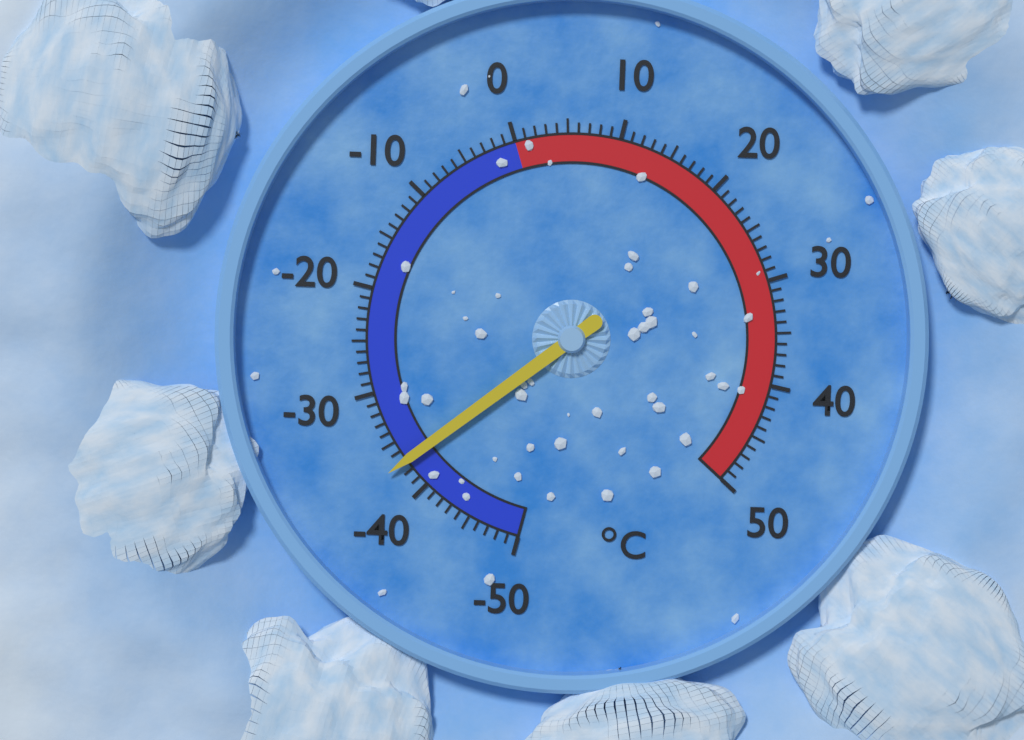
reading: -37 °C
